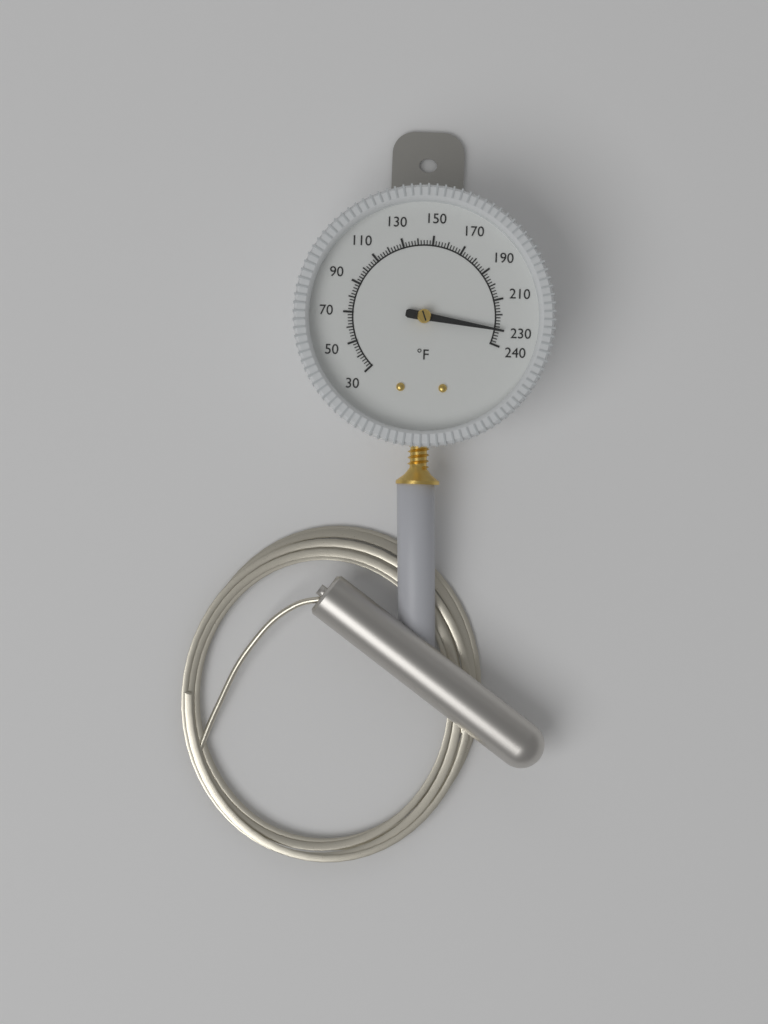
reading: 230 °F
